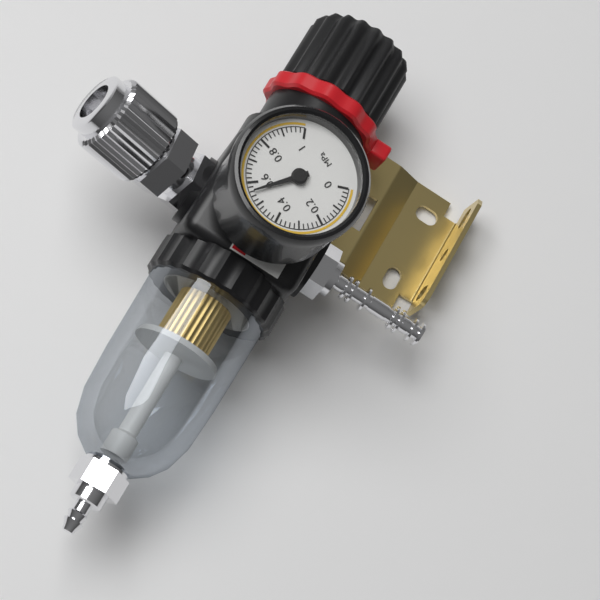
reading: 0.56 MPa
